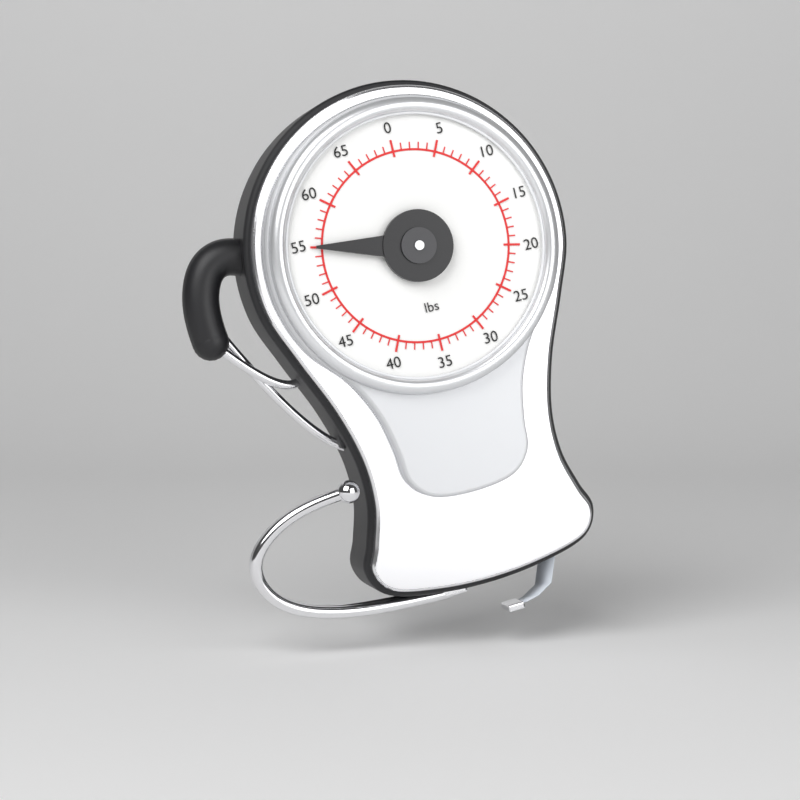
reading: 55 lbs
